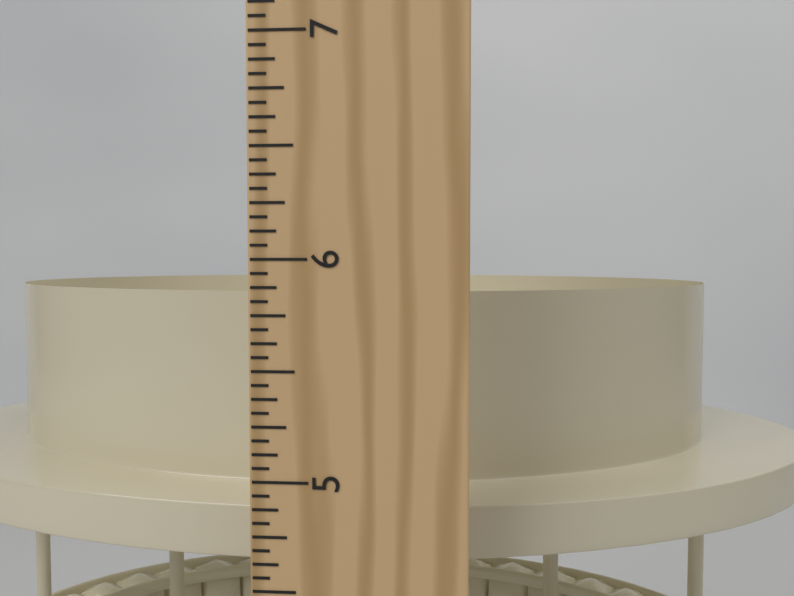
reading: 5.8125 in
